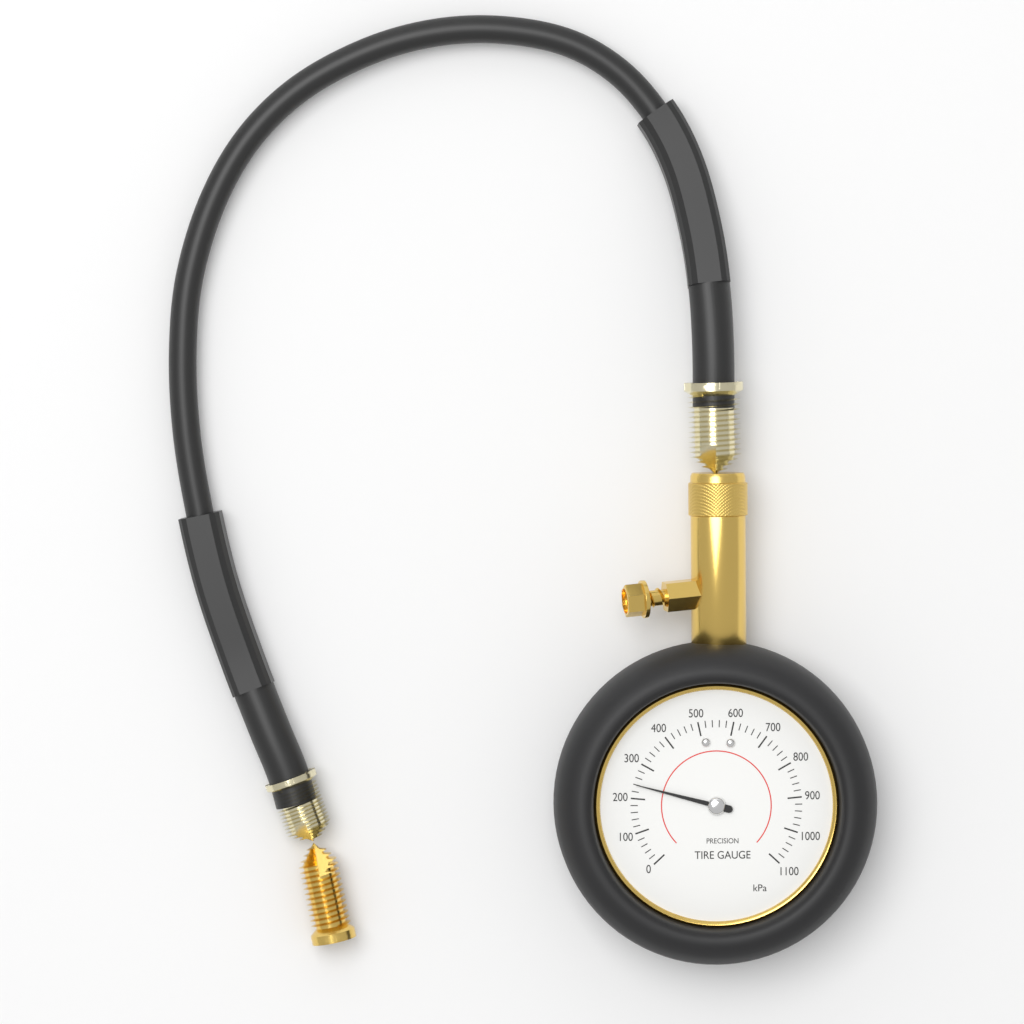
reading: 240 kPa
